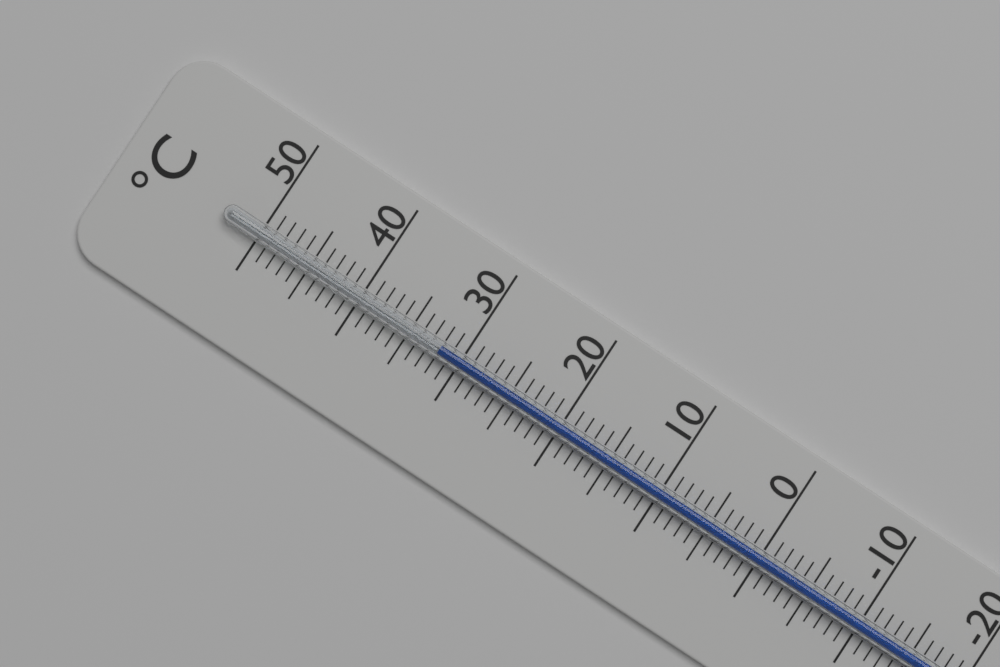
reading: 32 °C
